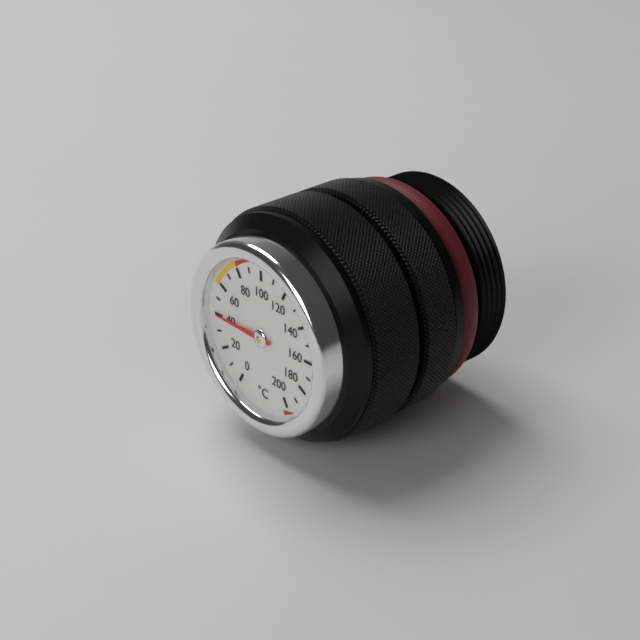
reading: 40 °C
